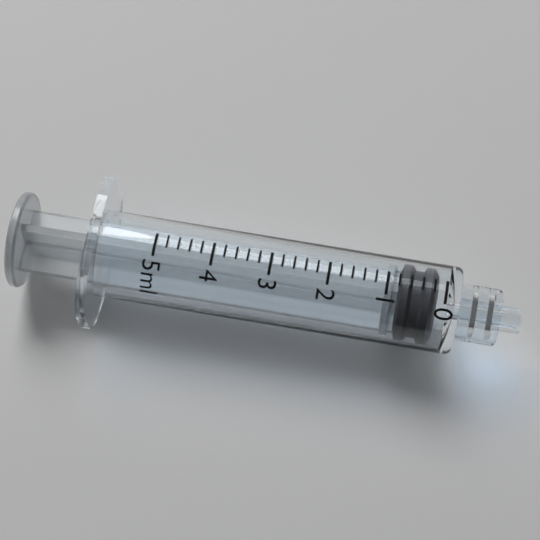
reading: 0.2 ml
